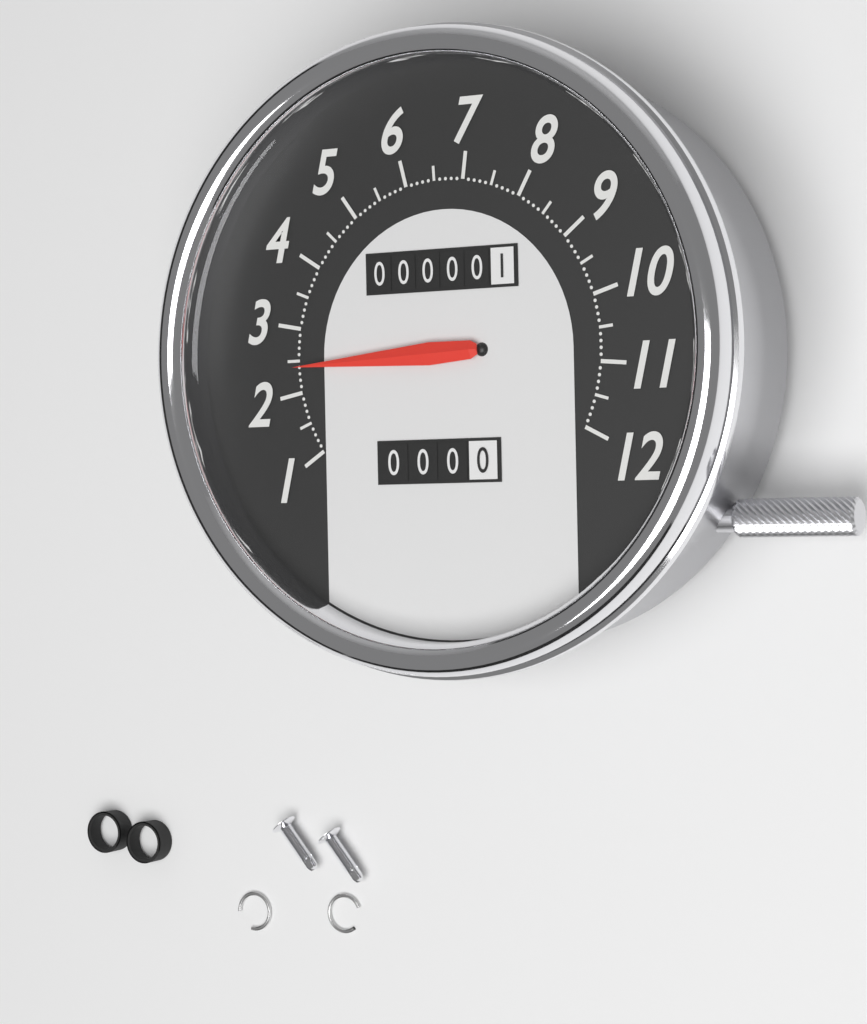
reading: 2.4 (no unit)
